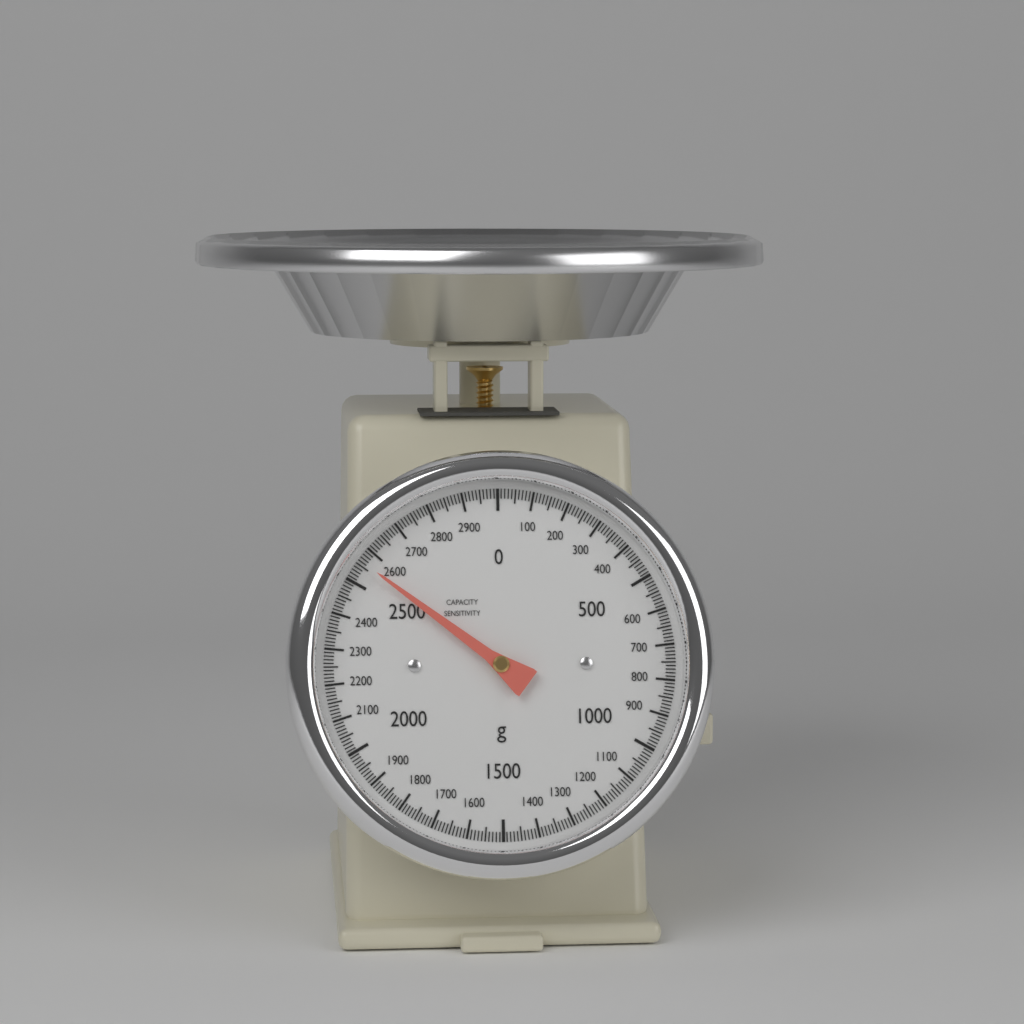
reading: 2560 g
